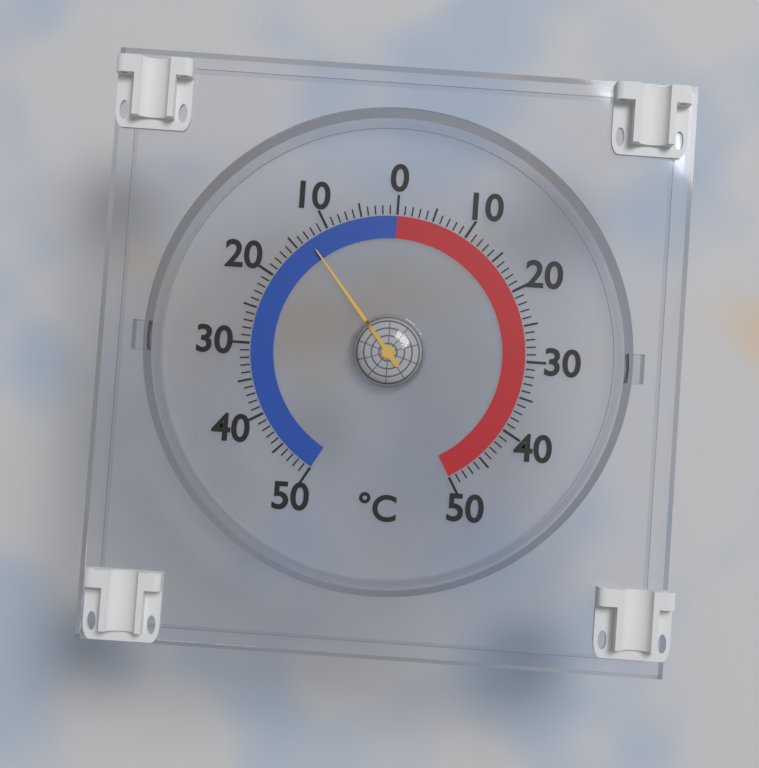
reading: -13 °C
